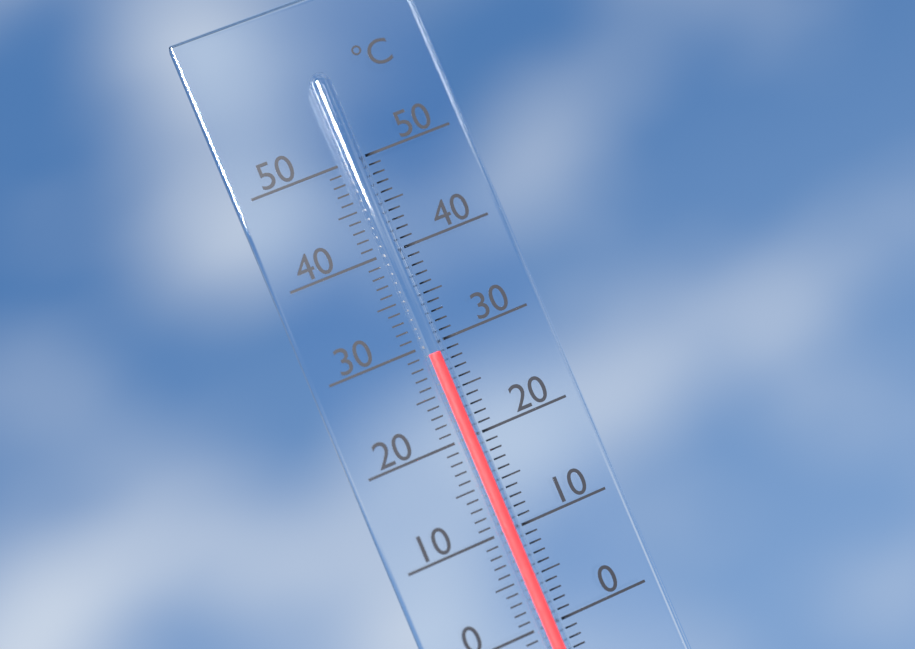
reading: 29 °C
